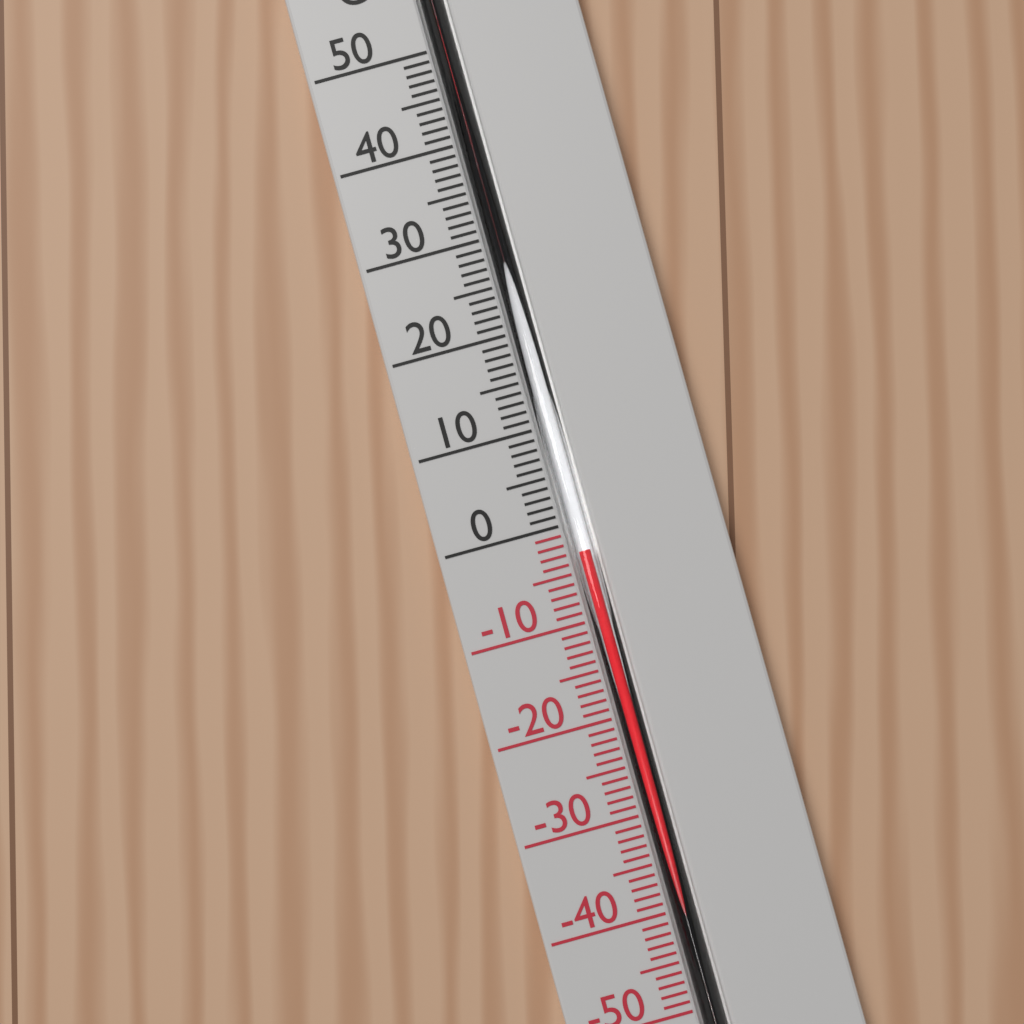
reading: -3 °C
